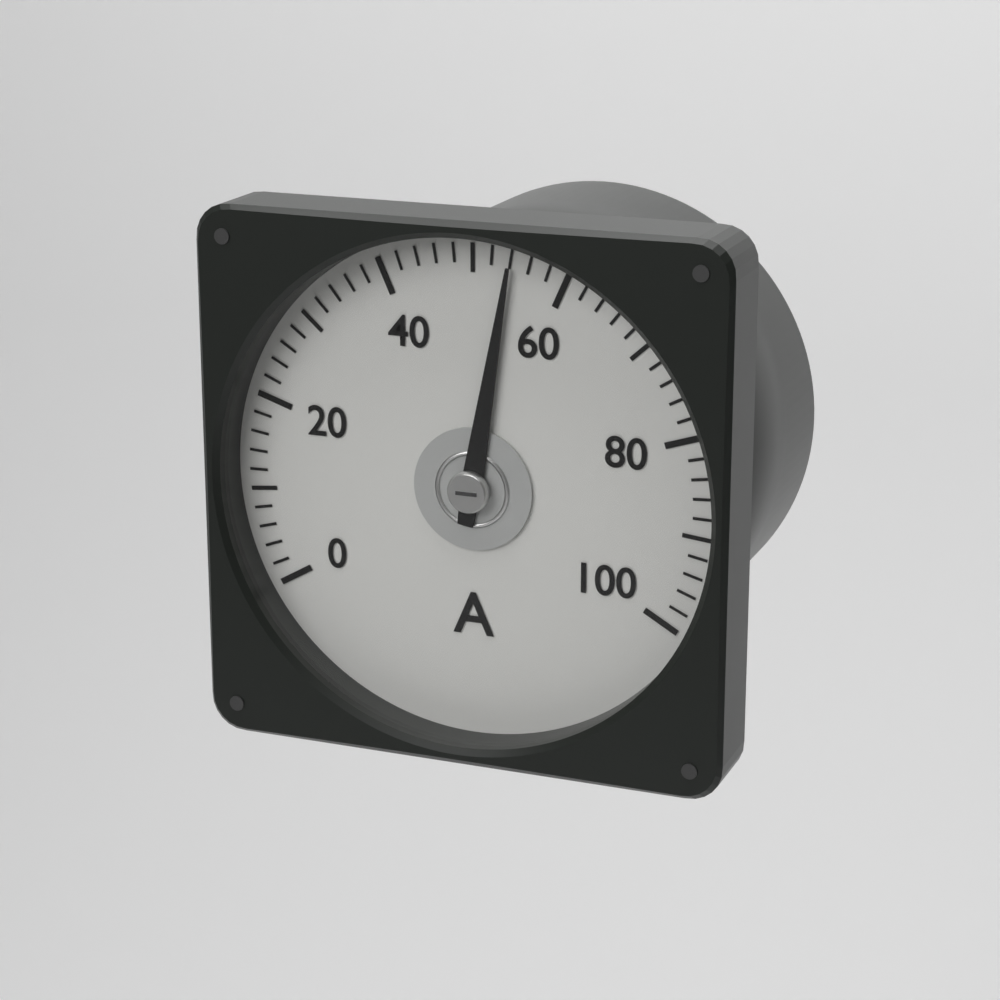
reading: 54 A
